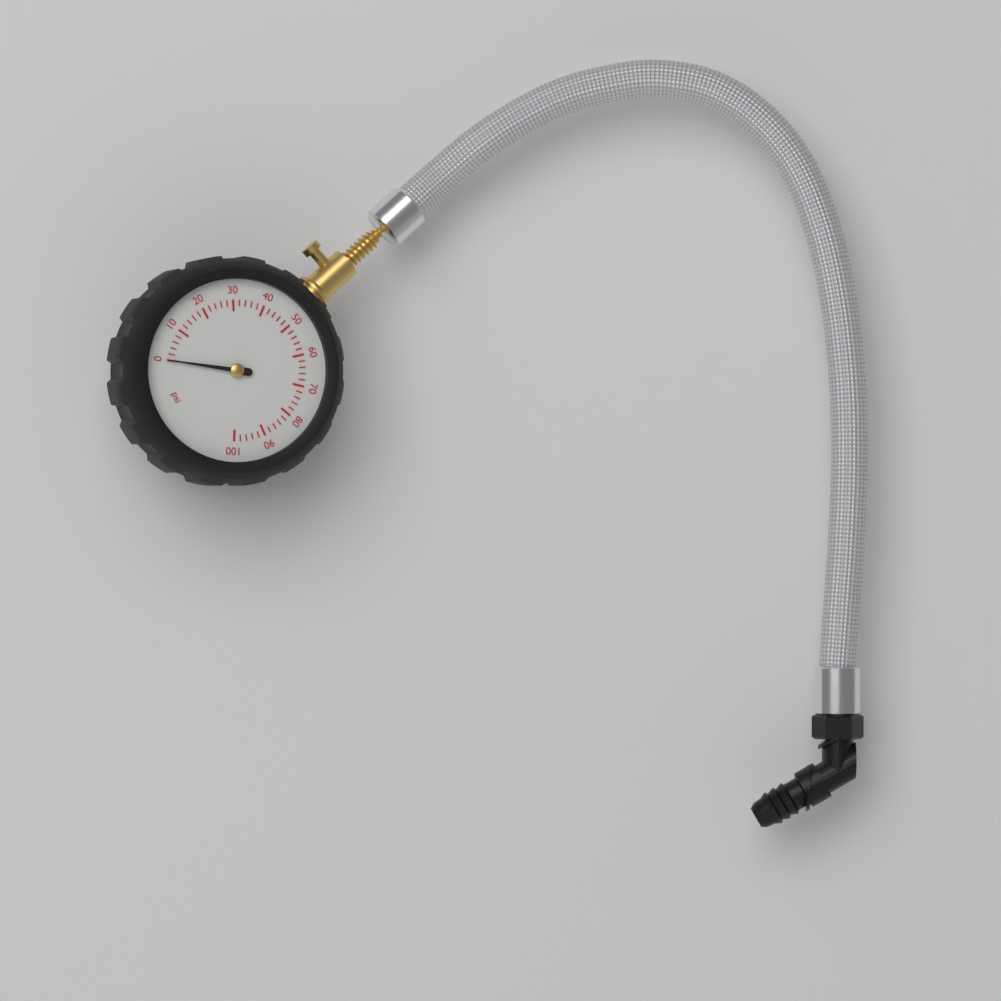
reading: 0 psi
